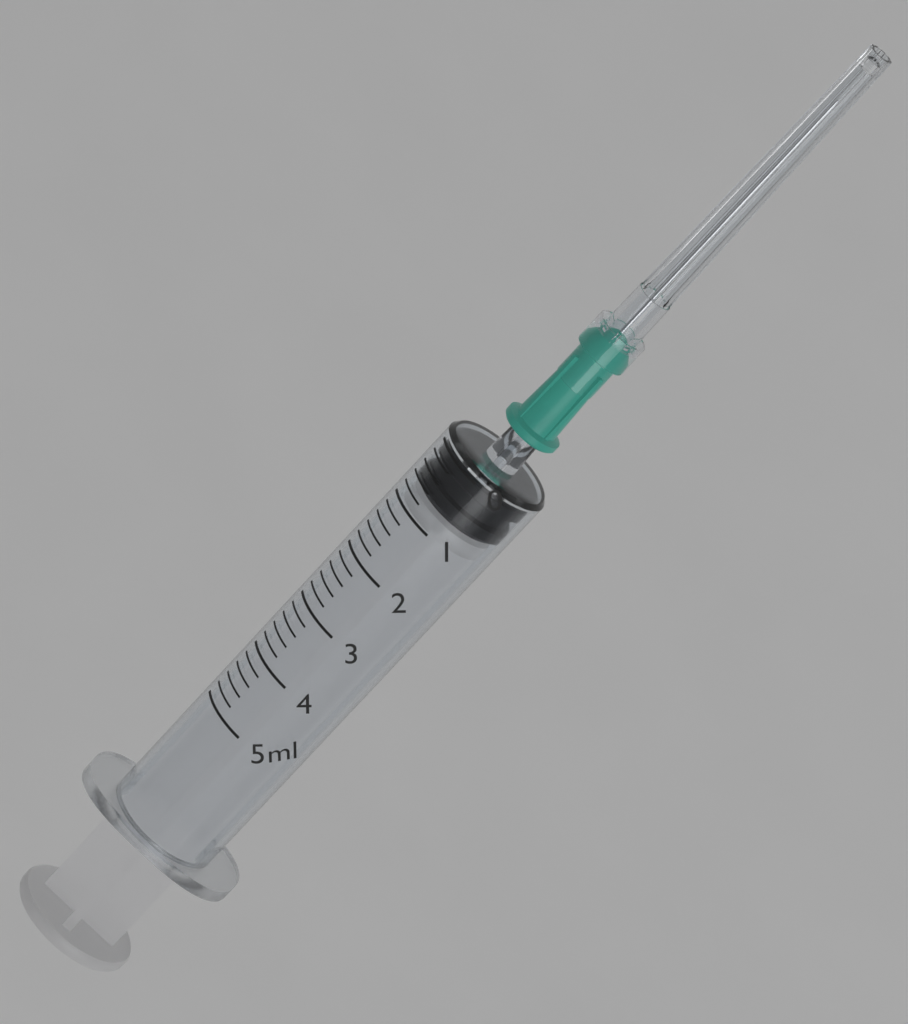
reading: 0.0 ml
